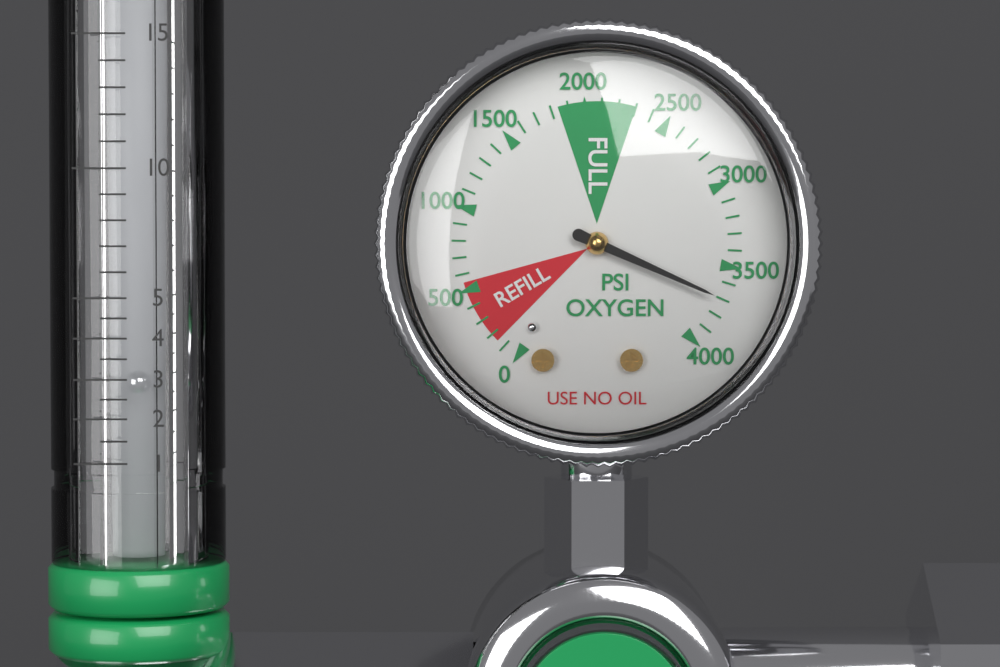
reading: 3700 psi
